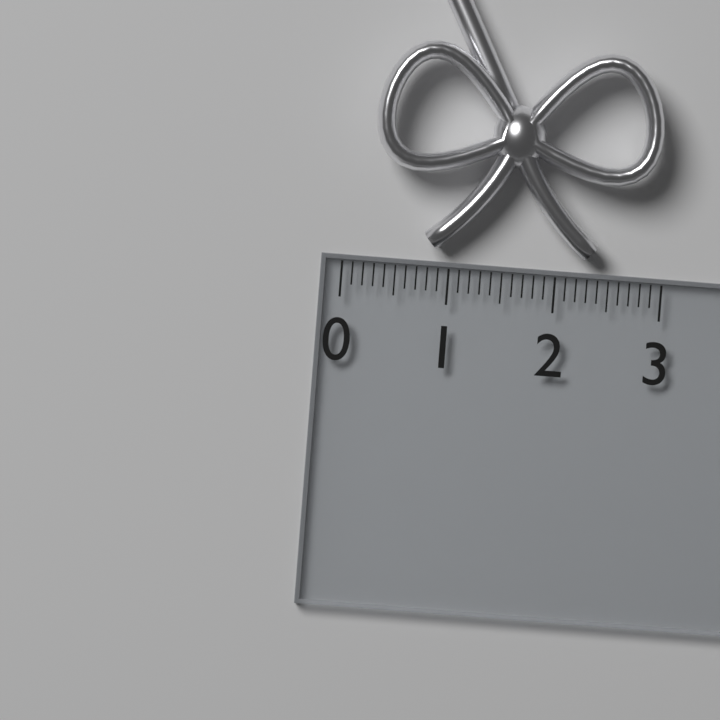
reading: 2.9 (no unit)
